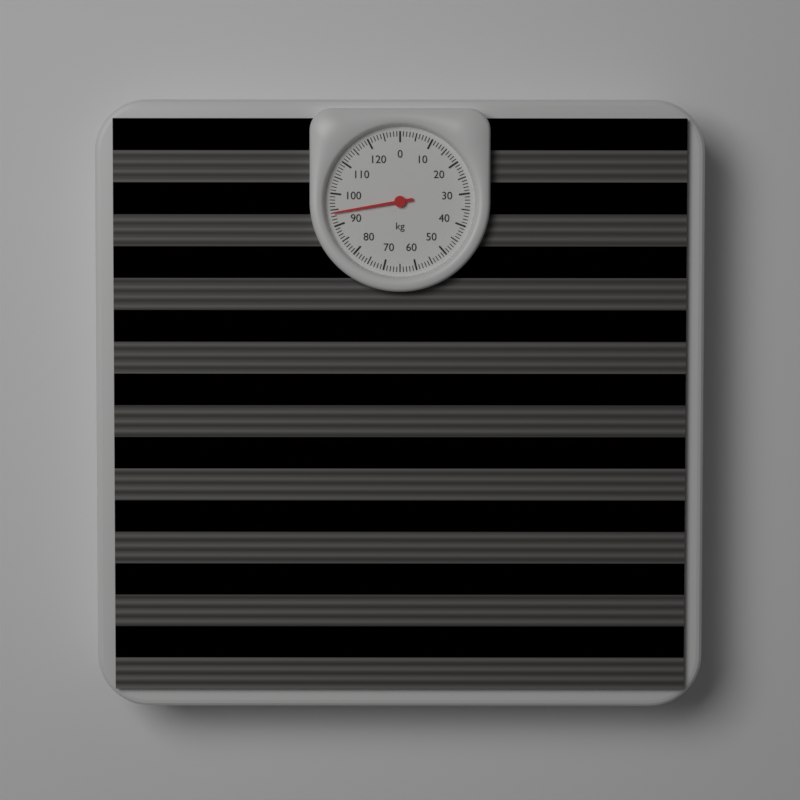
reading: 94 kg
